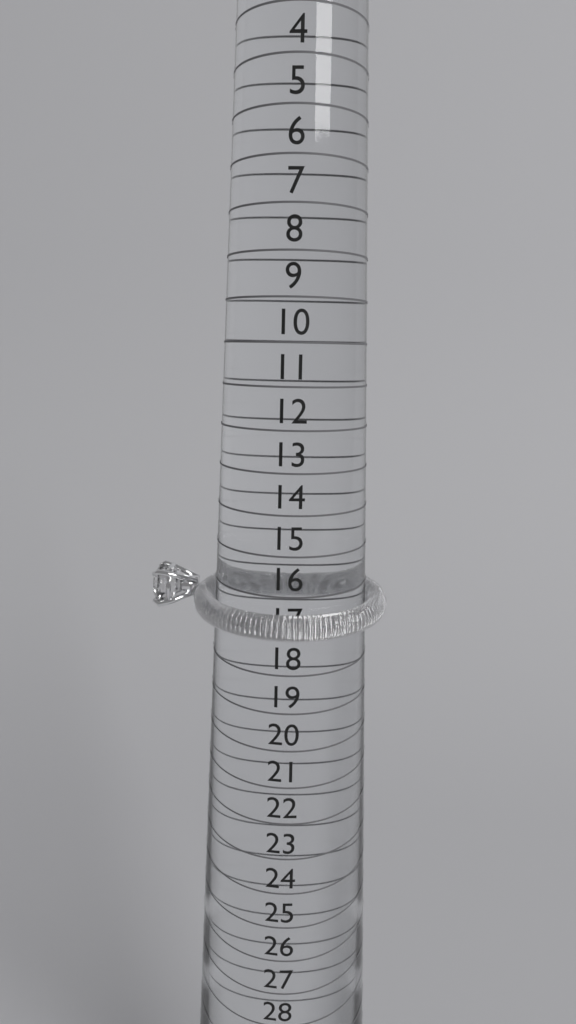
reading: 17 (no unit)
